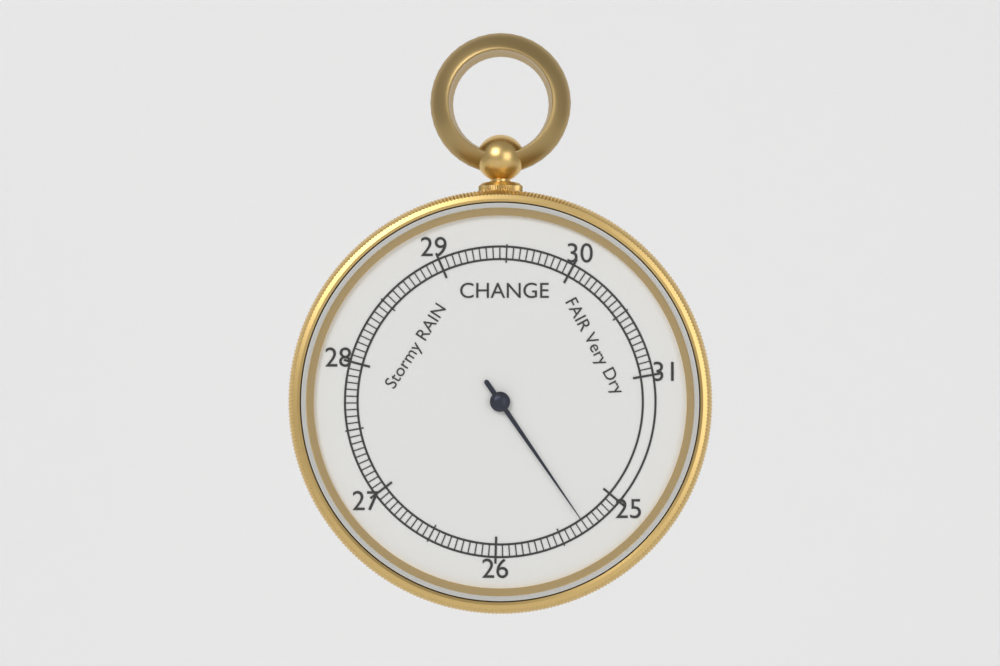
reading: 25.30 inHg
